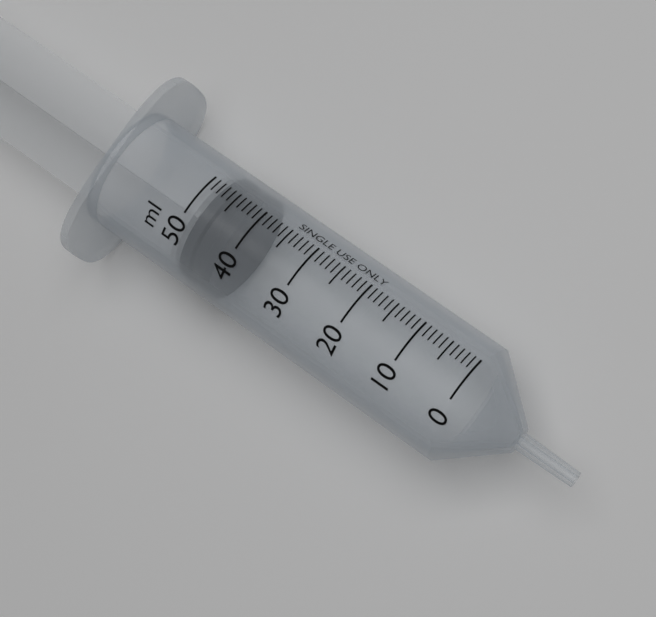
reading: 42 ml
